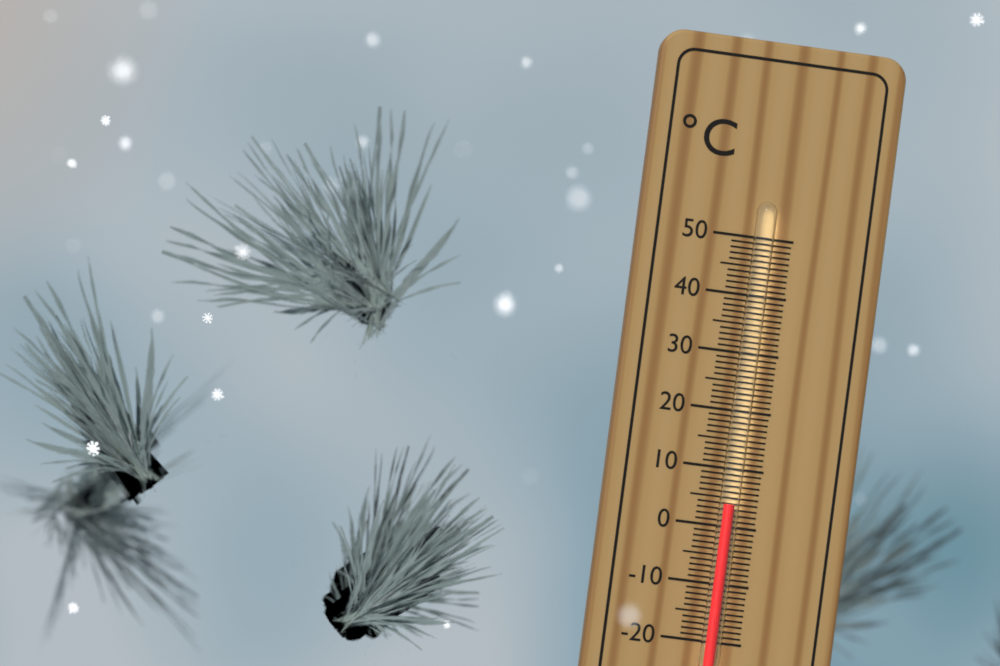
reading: 4 °C
